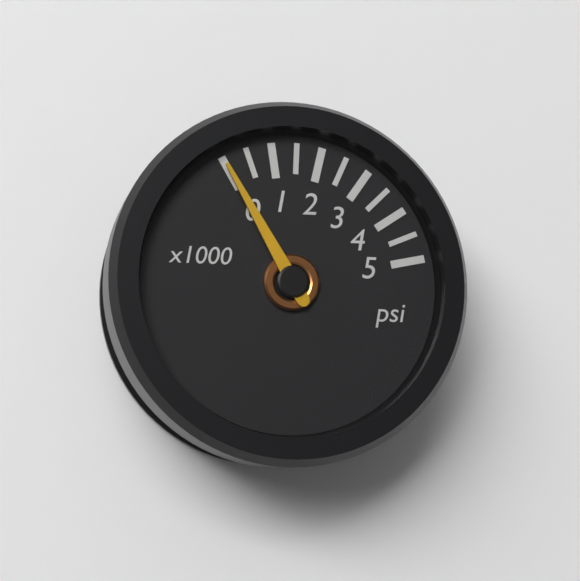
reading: 0 psi
